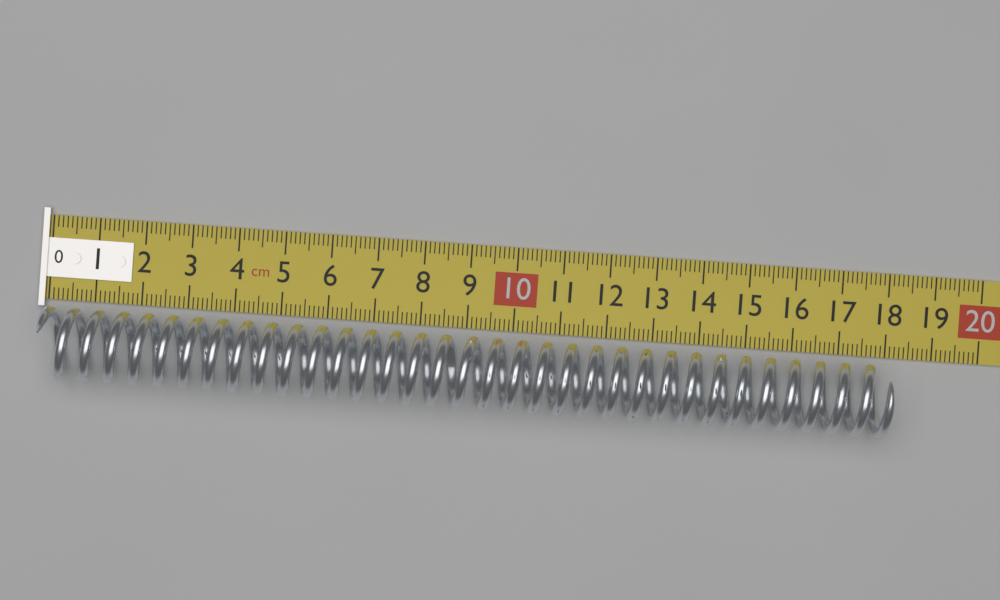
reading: 18.1 cm
